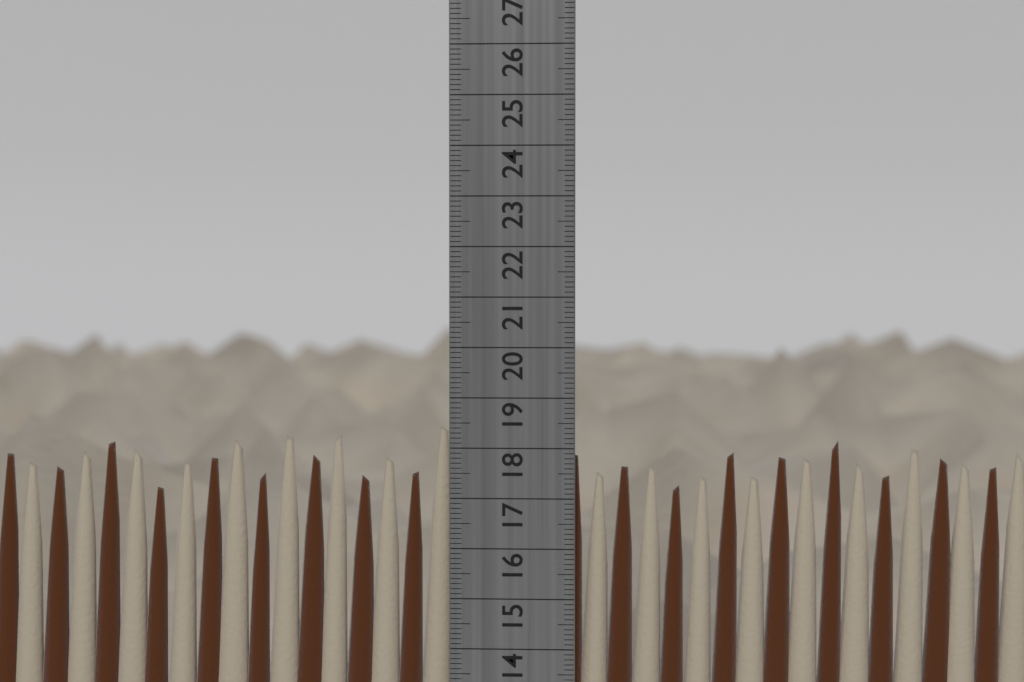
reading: 18.5 cm
